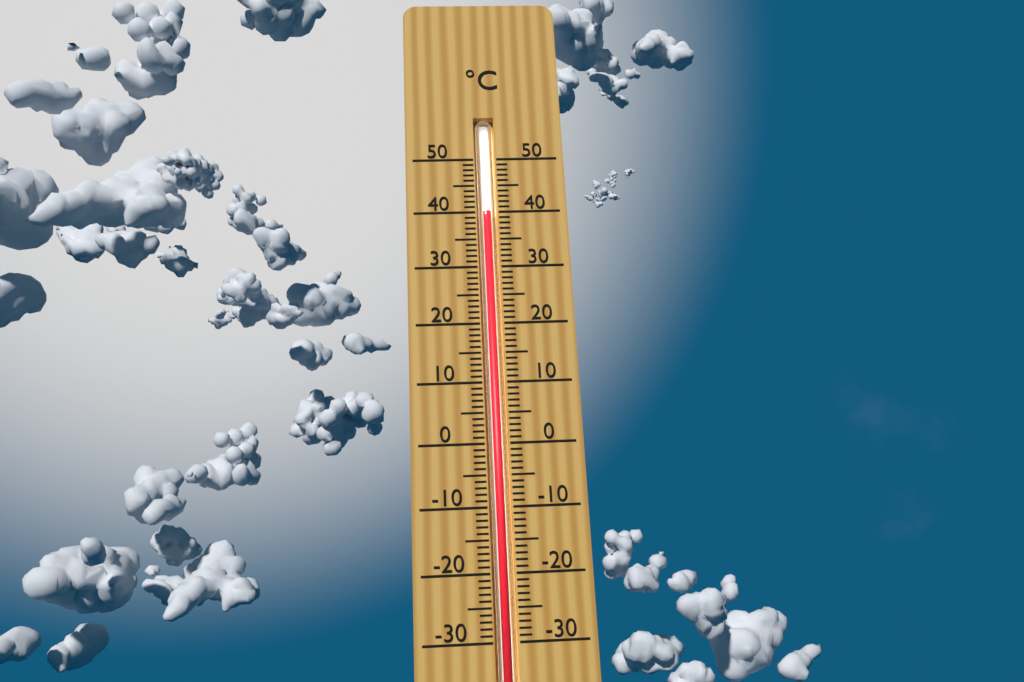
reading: 40 °C
